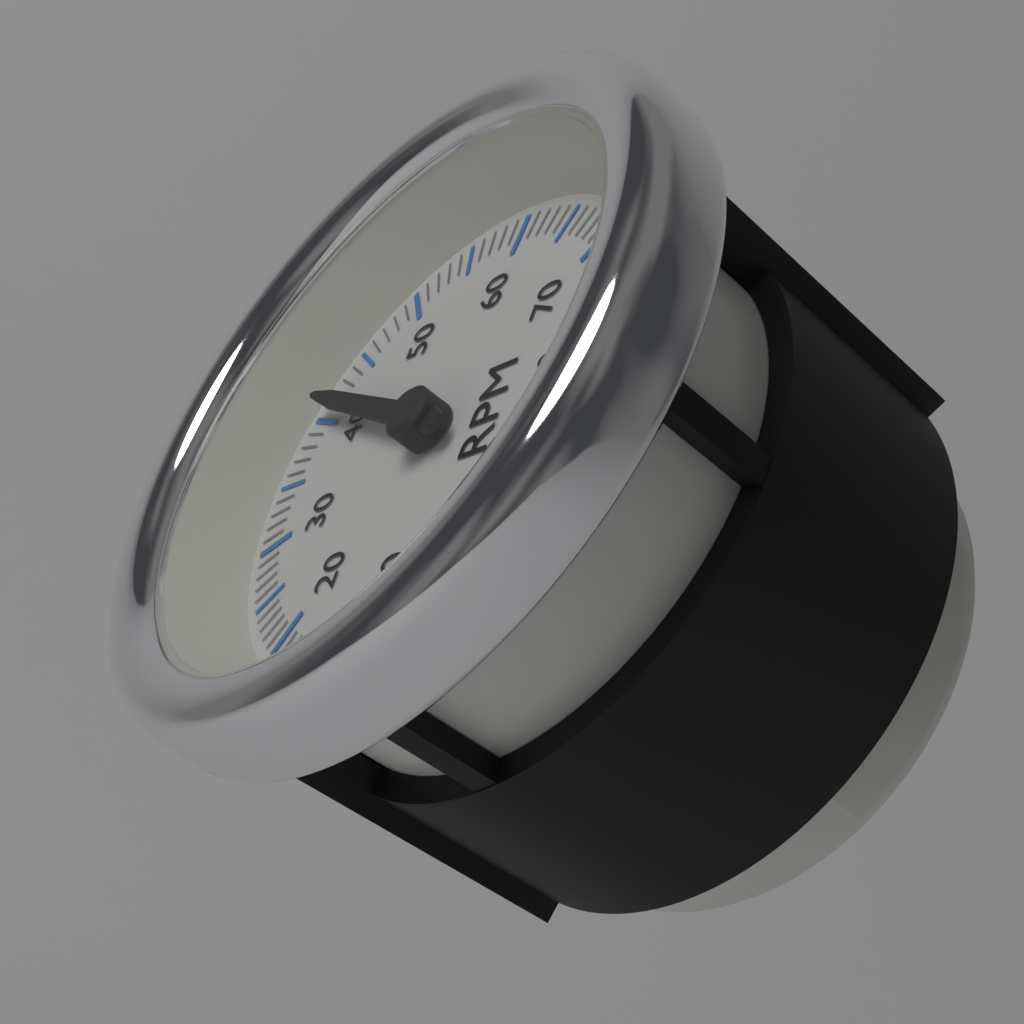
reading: 4100 RPM
